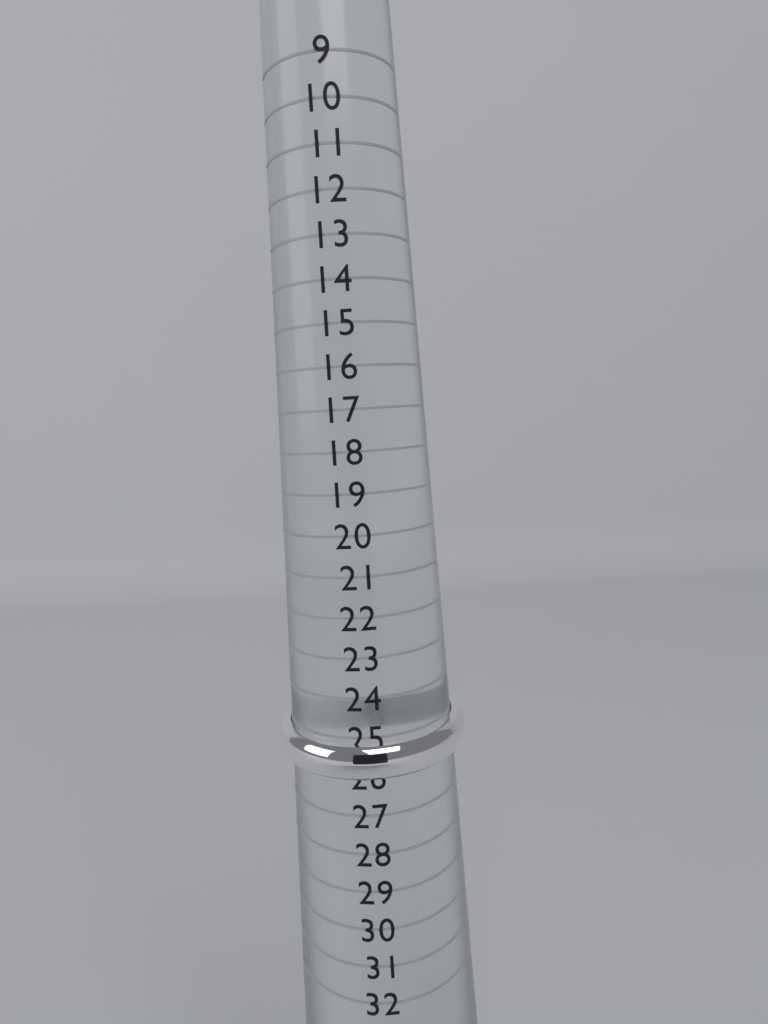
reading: 26 (no unit)
